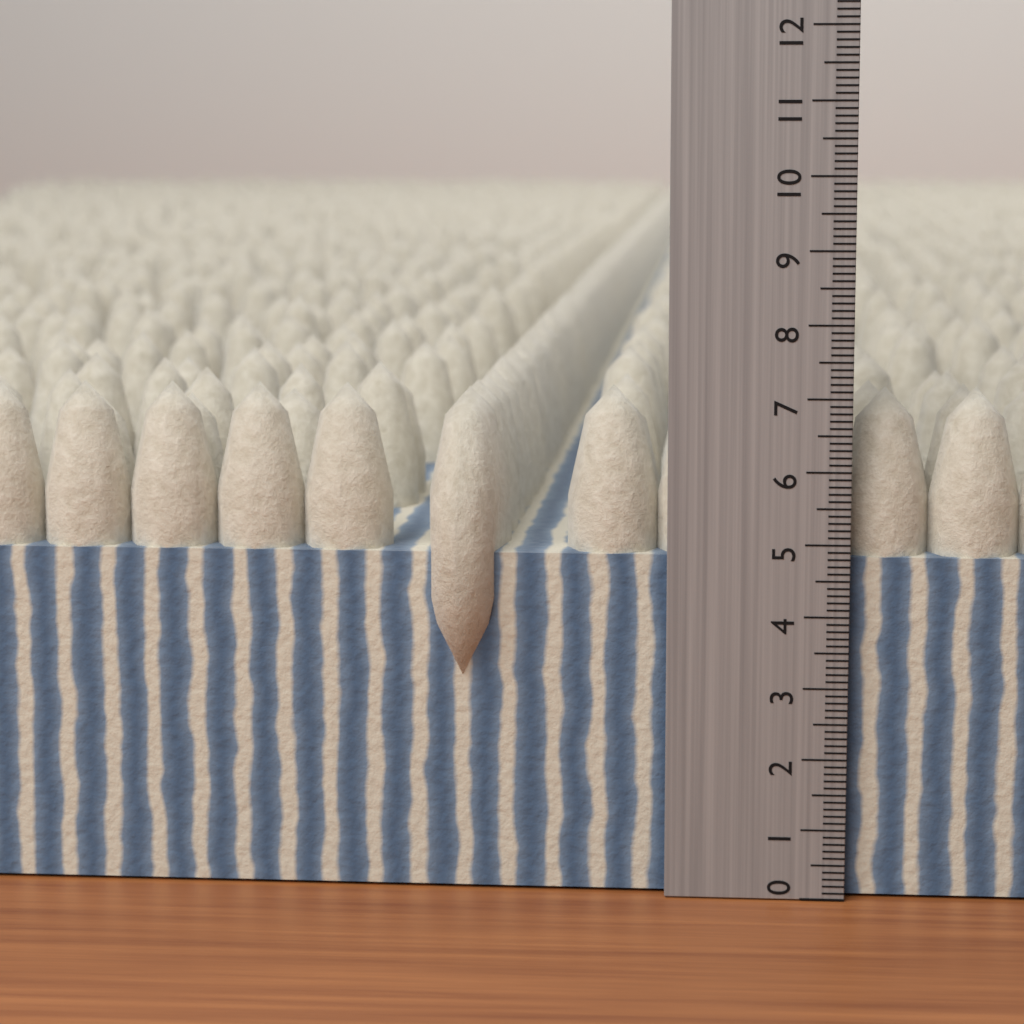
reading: 7.1 (no unit)
